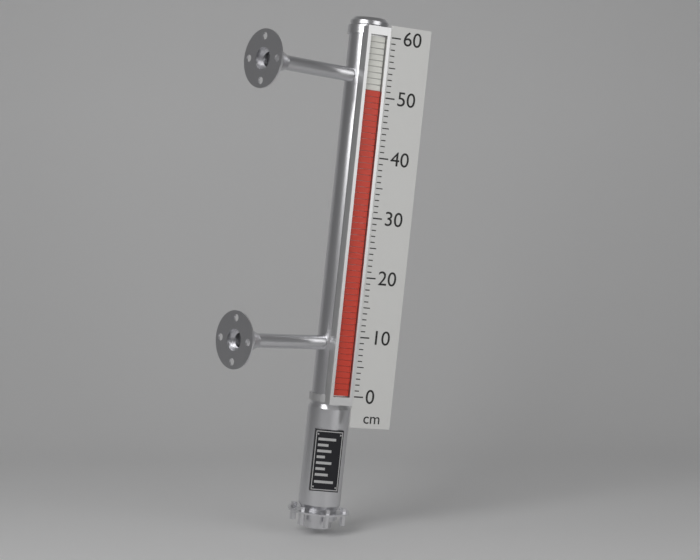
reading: 51 cm
